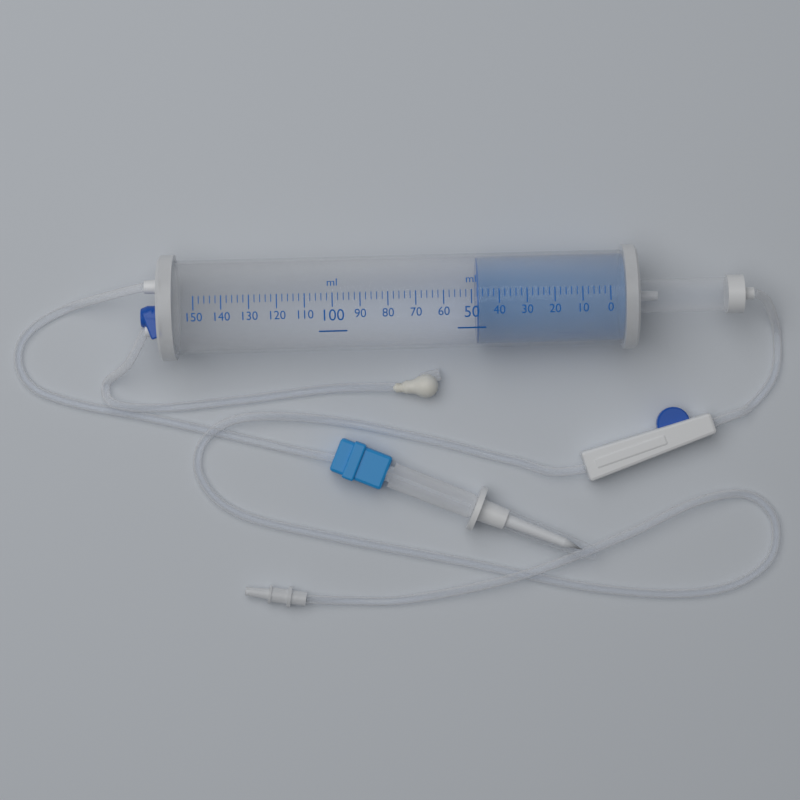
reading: 48 ml
